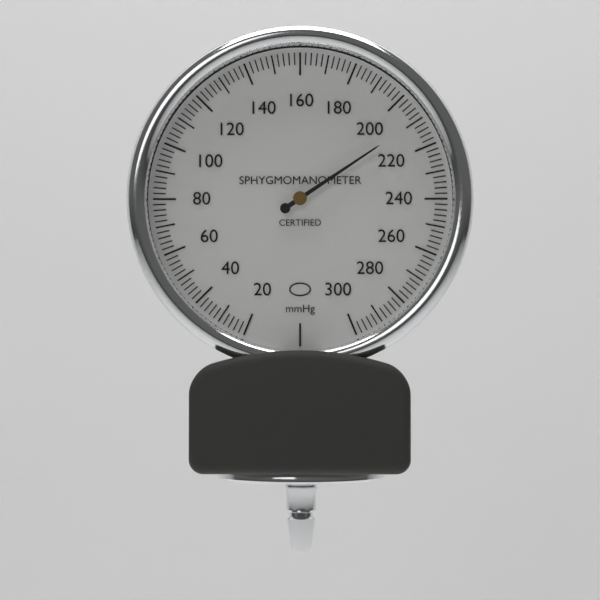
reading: 210 mmHg
